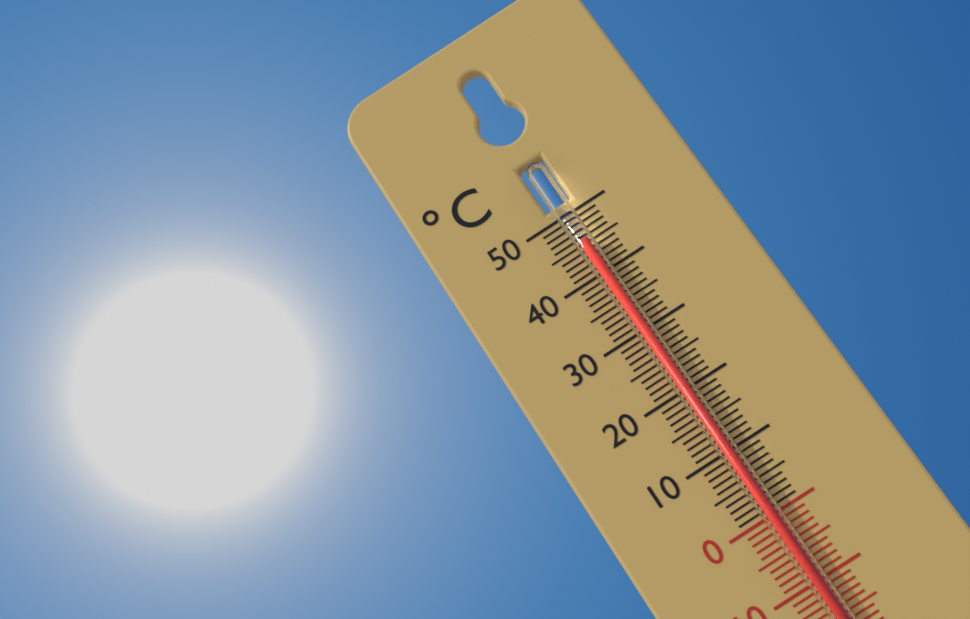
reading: 45 °C
